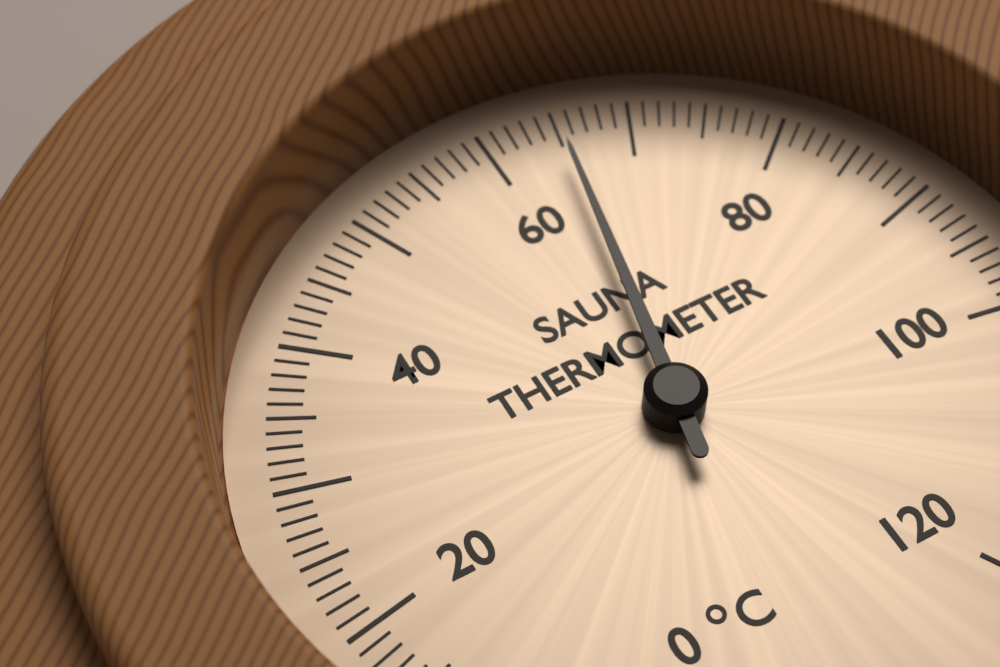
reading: 65 °C
